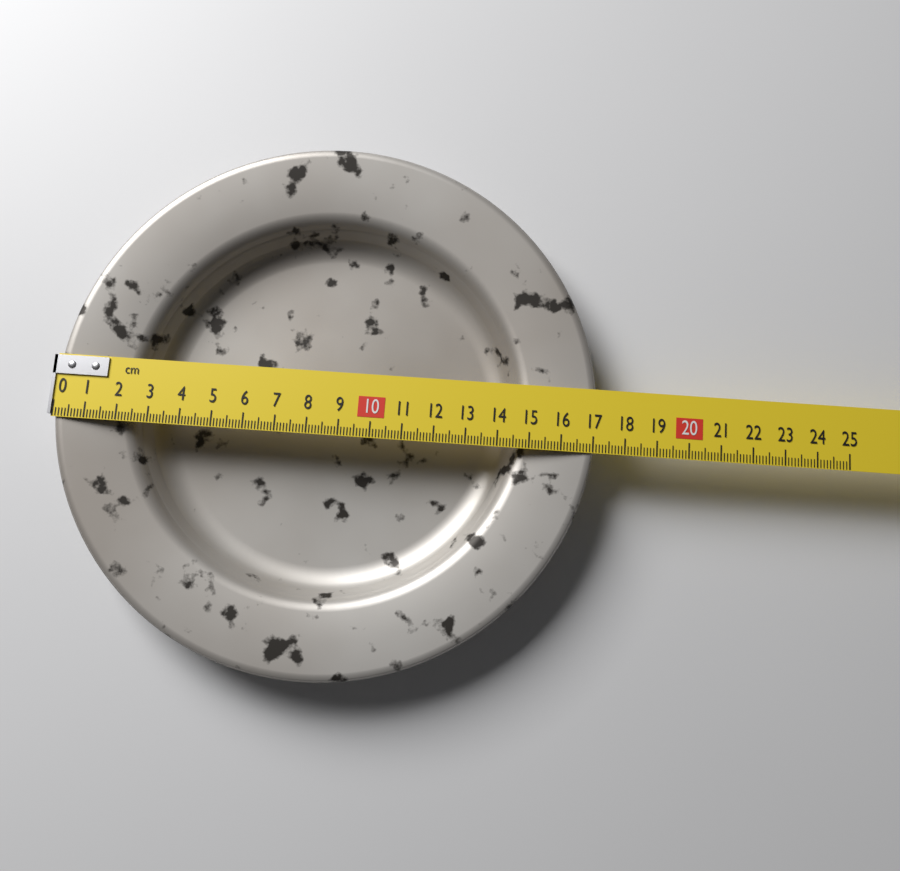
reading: 17.1 cm
